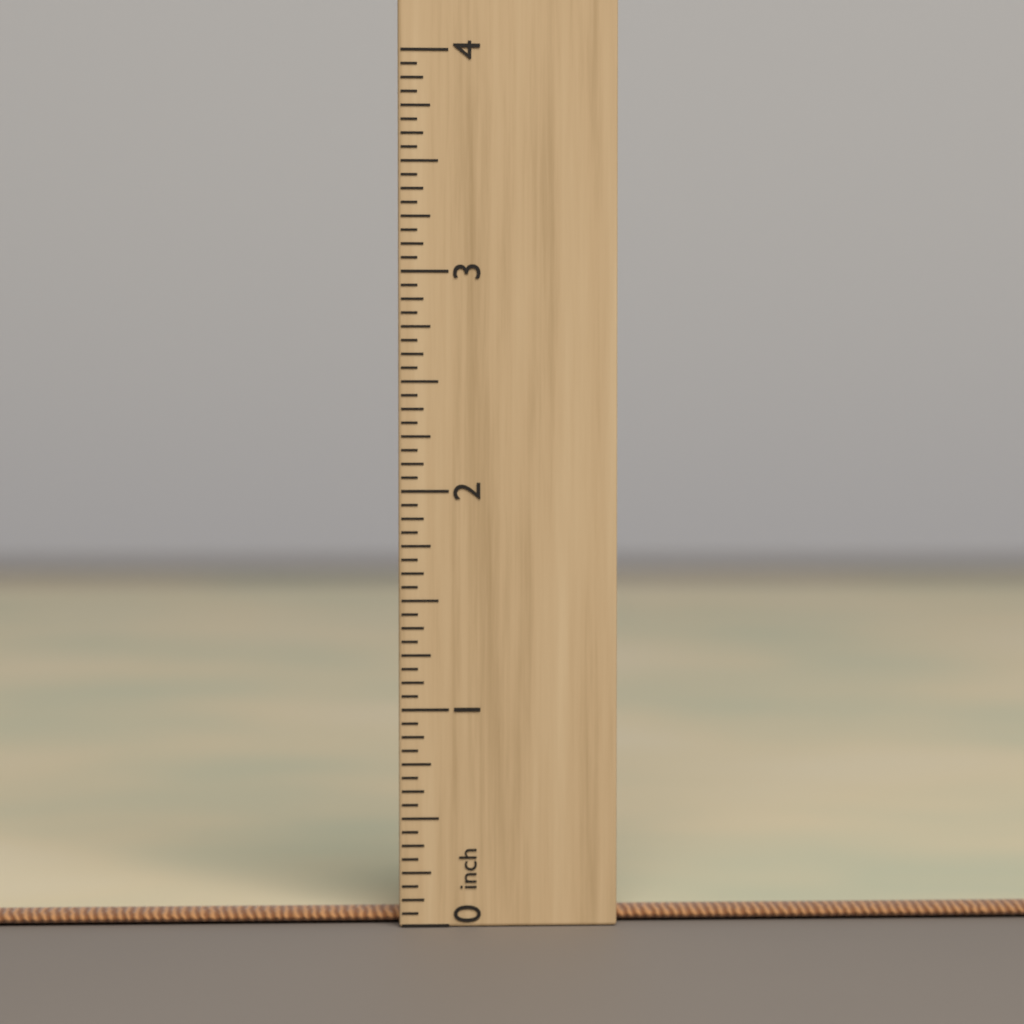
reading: 0.0625 inch
